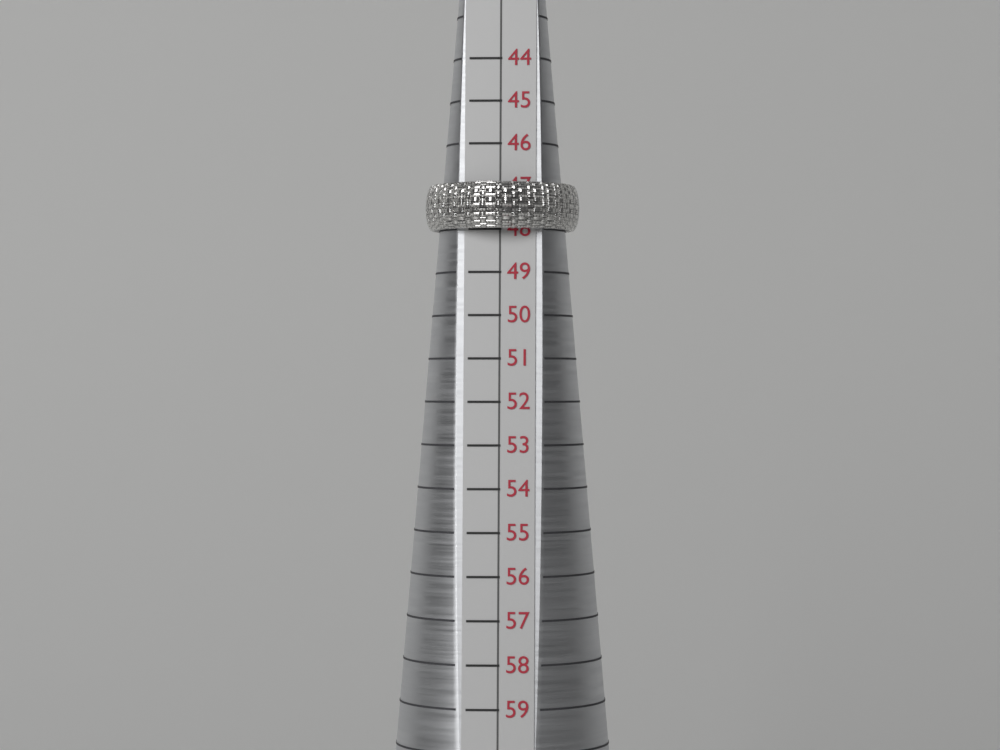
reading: 48 (no unit)
